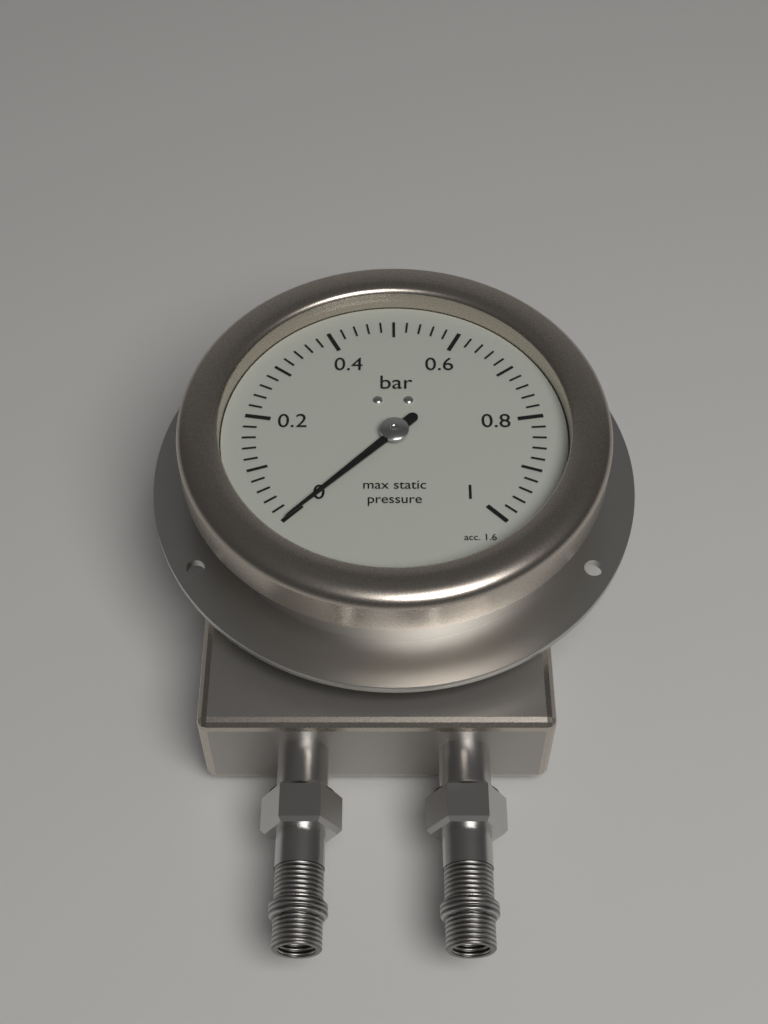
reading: 0.00 bar
